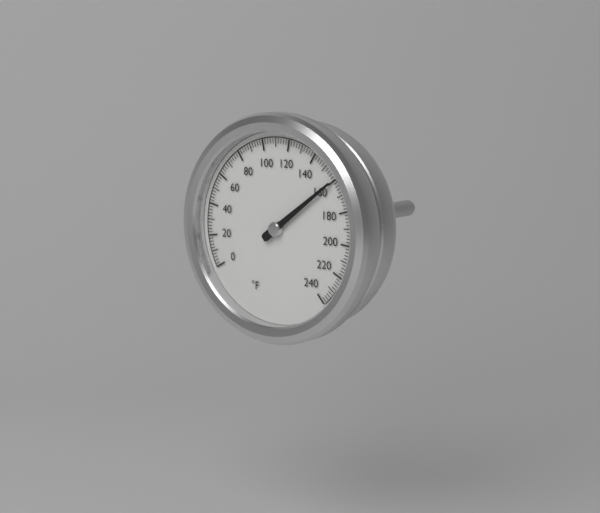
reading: 160 °F
